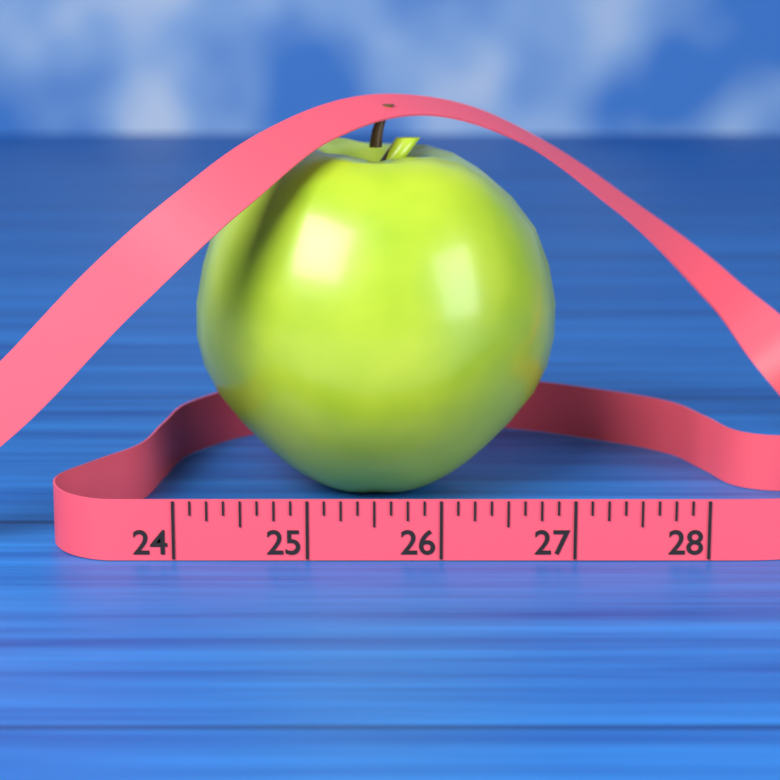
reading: 27.000 (no unit)
